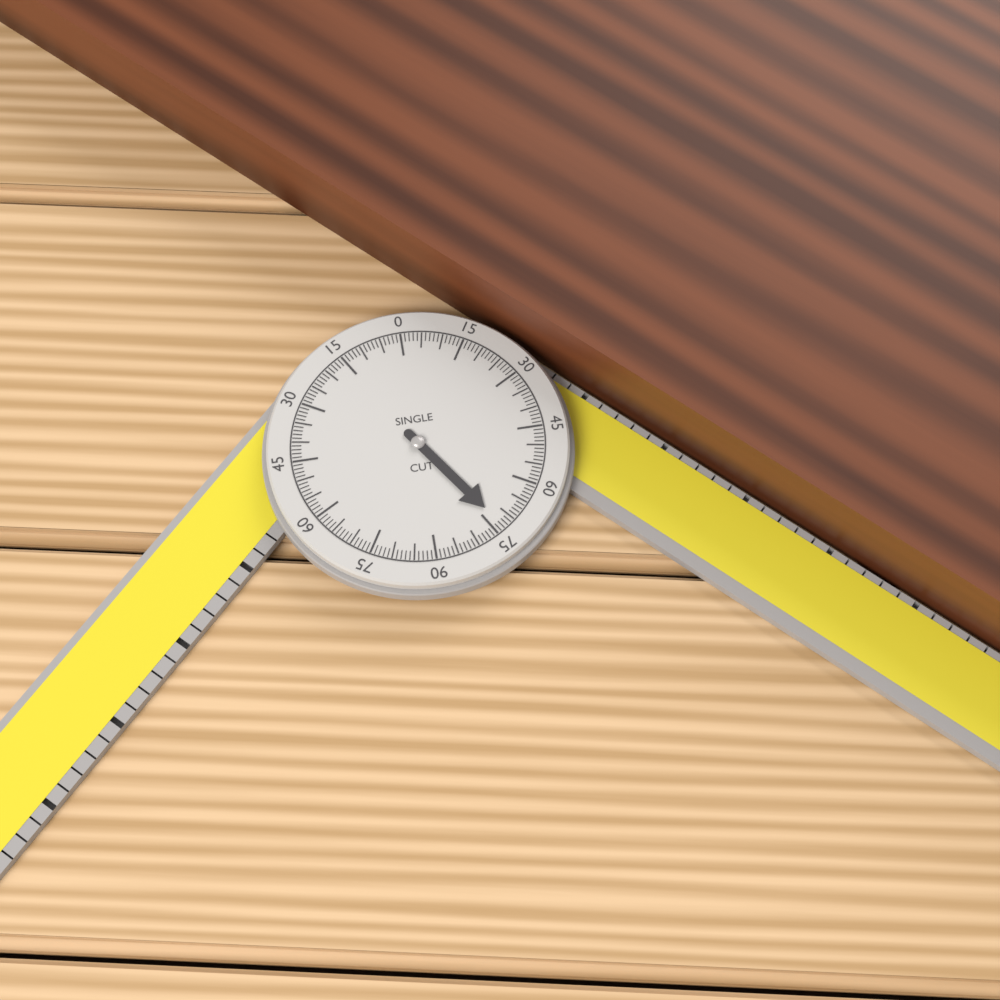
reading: 73 °
